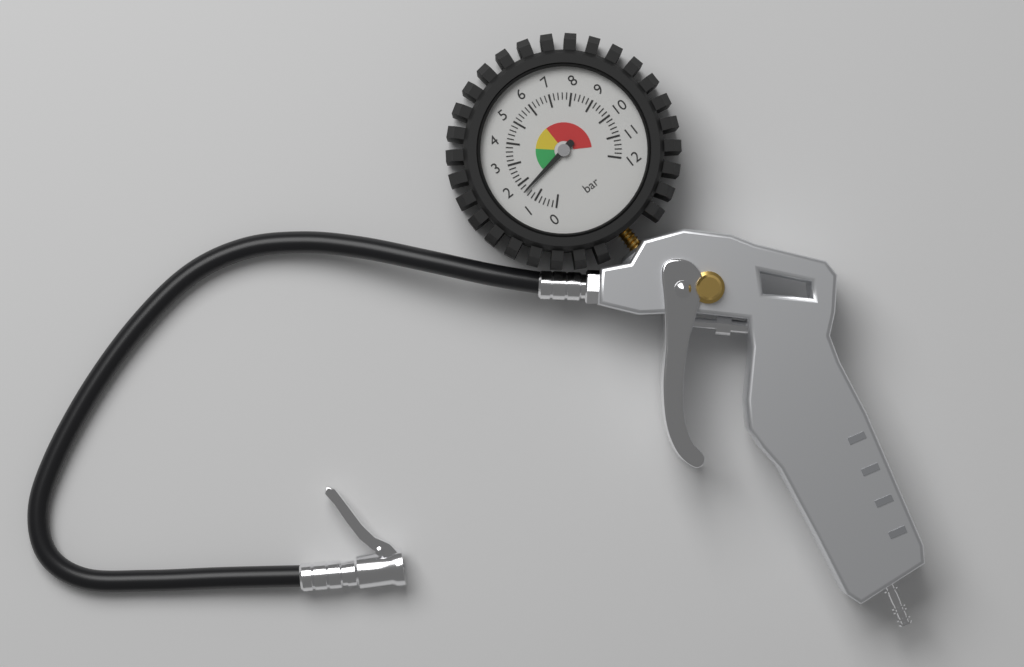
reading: 1.6 bar
